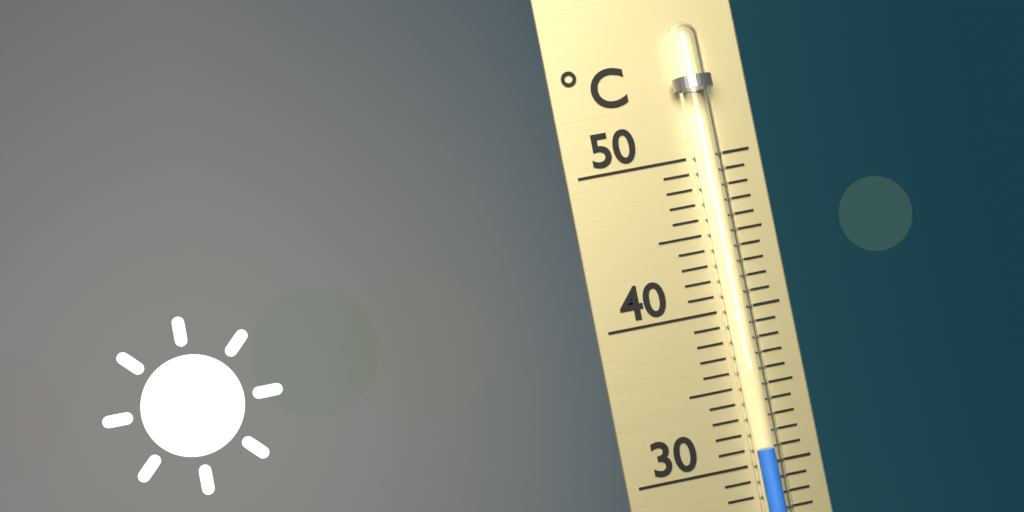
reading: 31 °C
